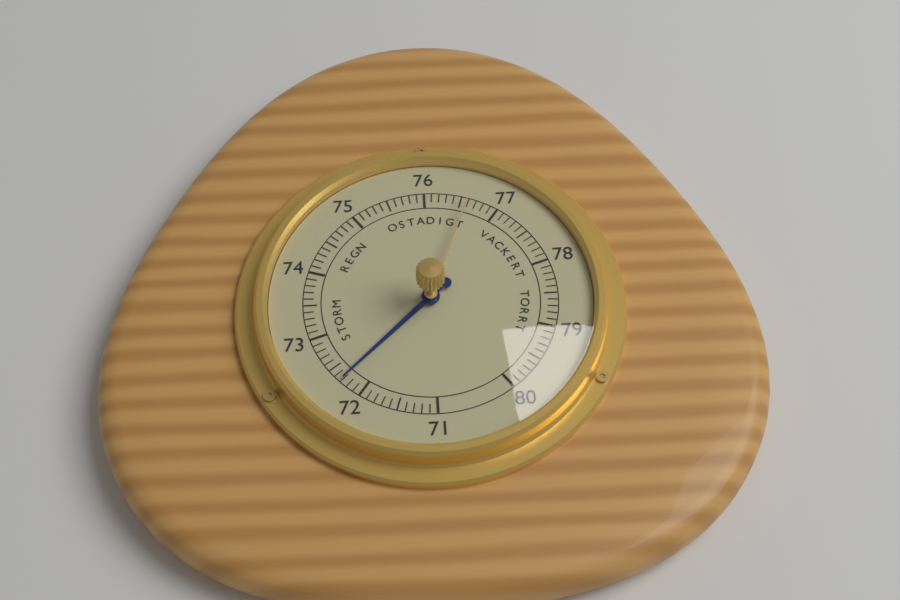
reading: 72.3 (no unit)
